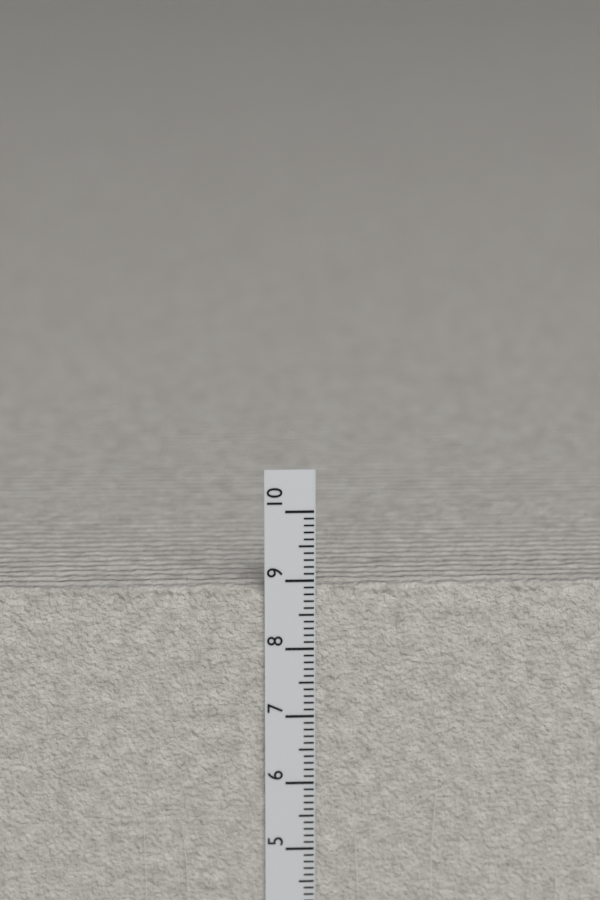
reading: 8.9 cm
